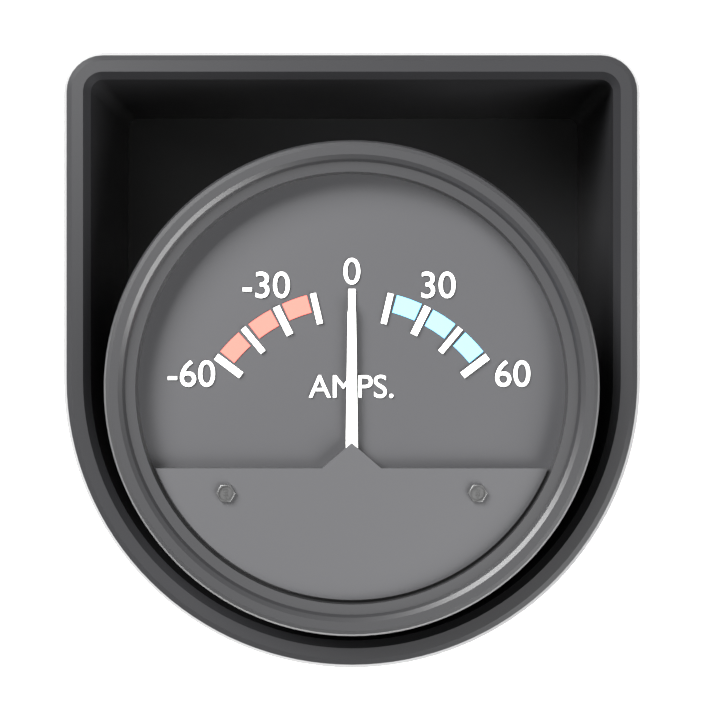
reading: 0 AMPS
